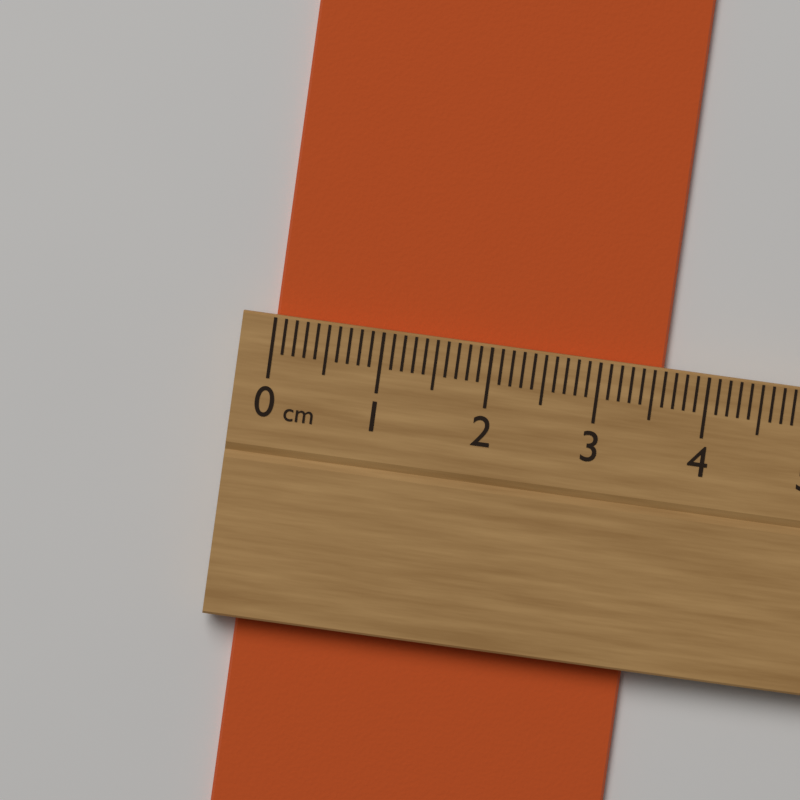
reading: 3.6 cm
